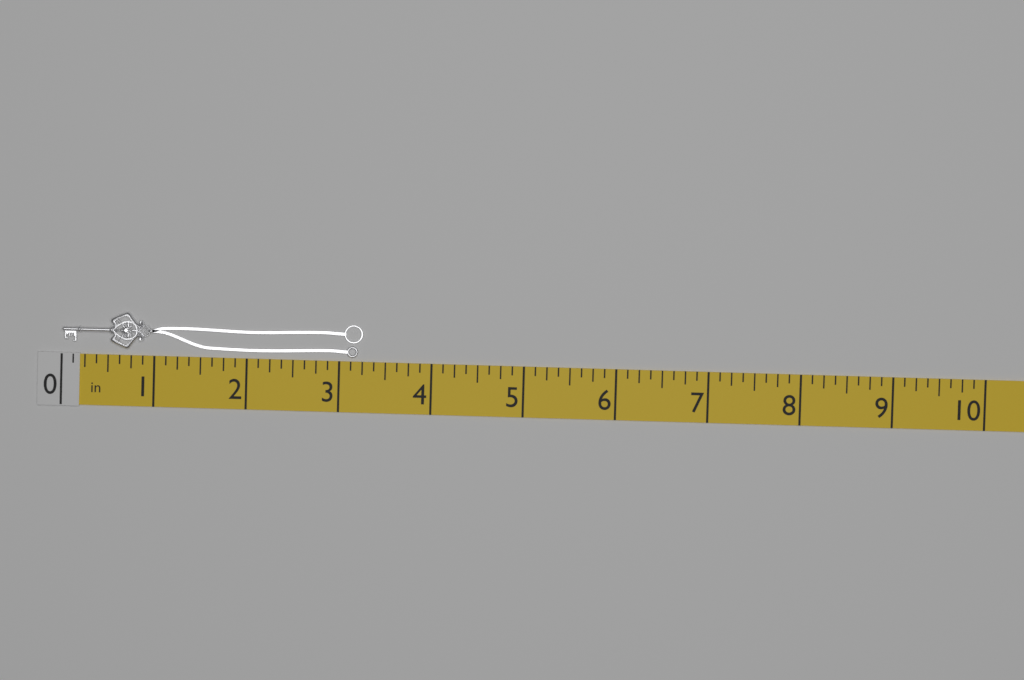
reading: 3.250 in
